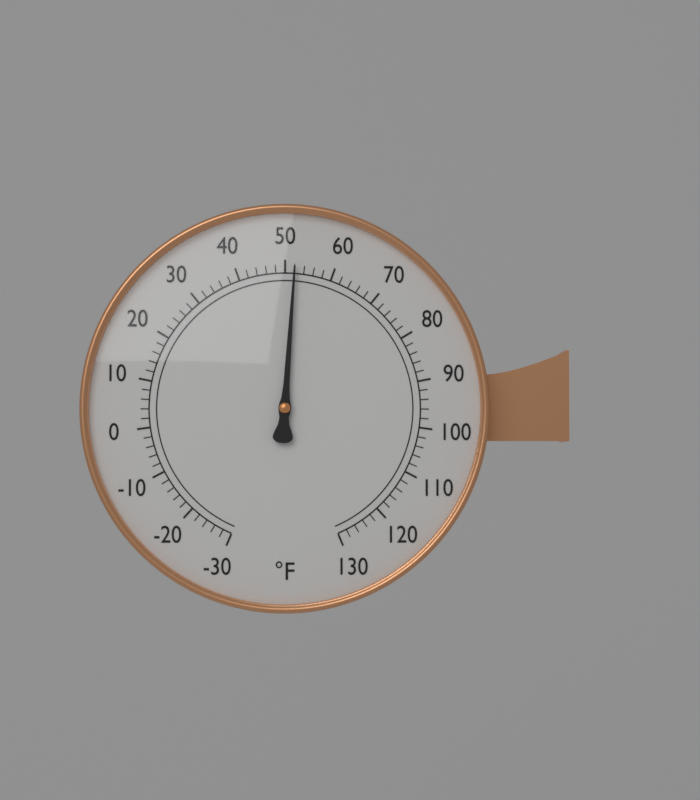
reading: 52 °F
